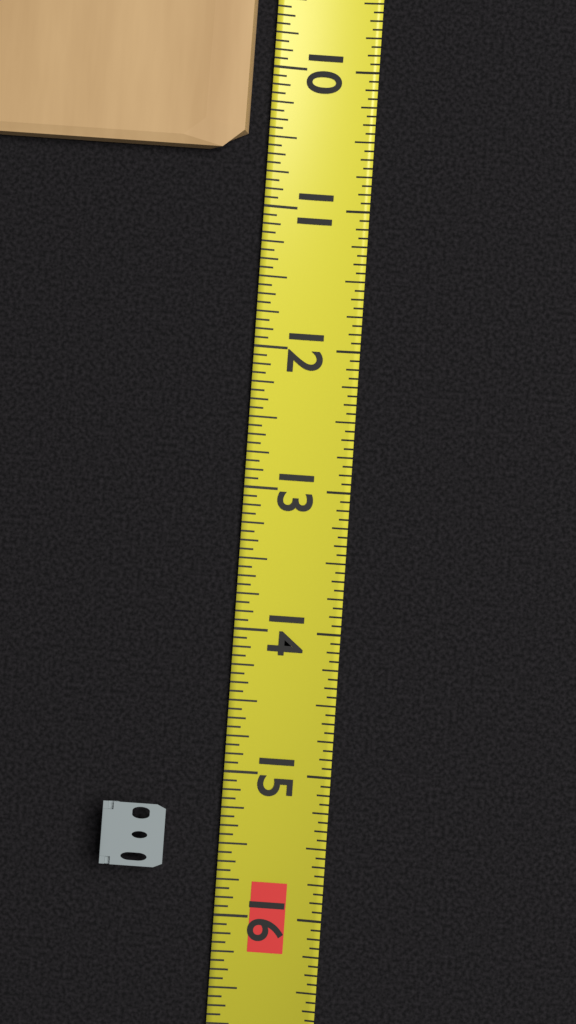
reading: 10.6250 (no unit)
